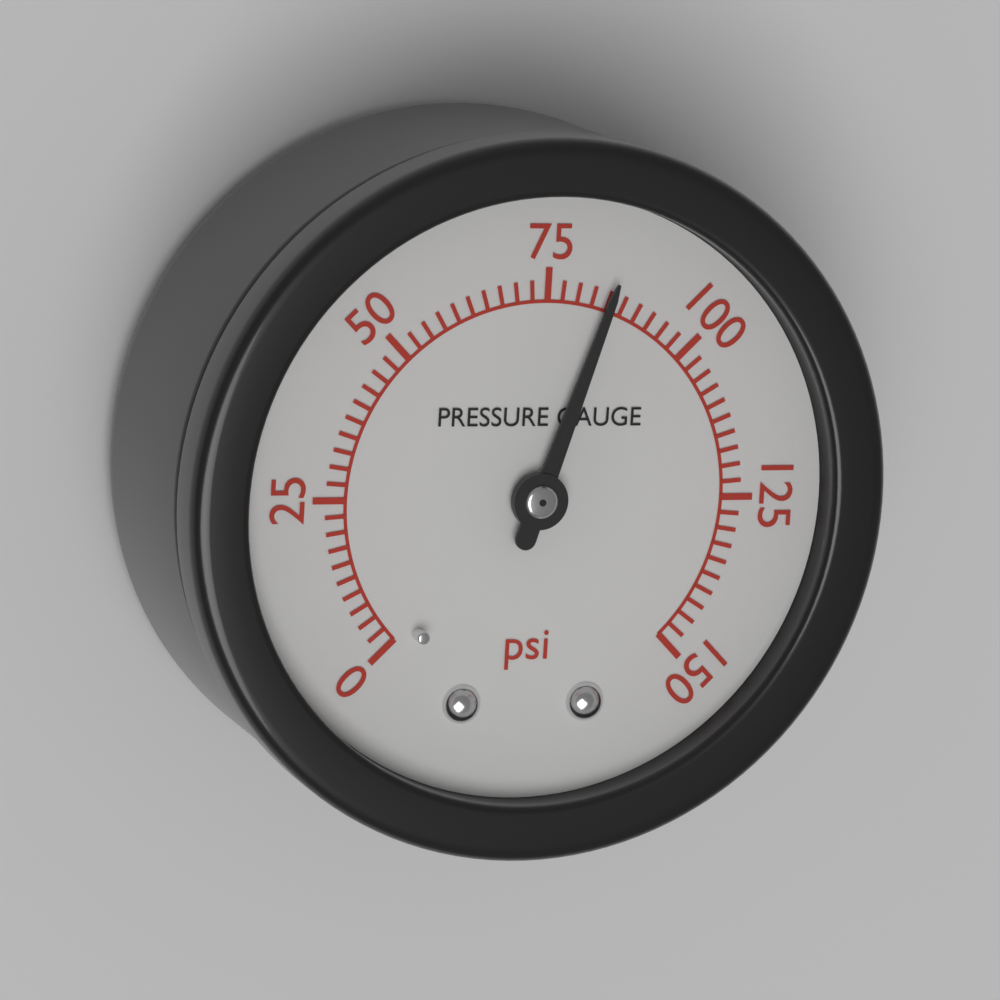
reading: 85.0 psi
